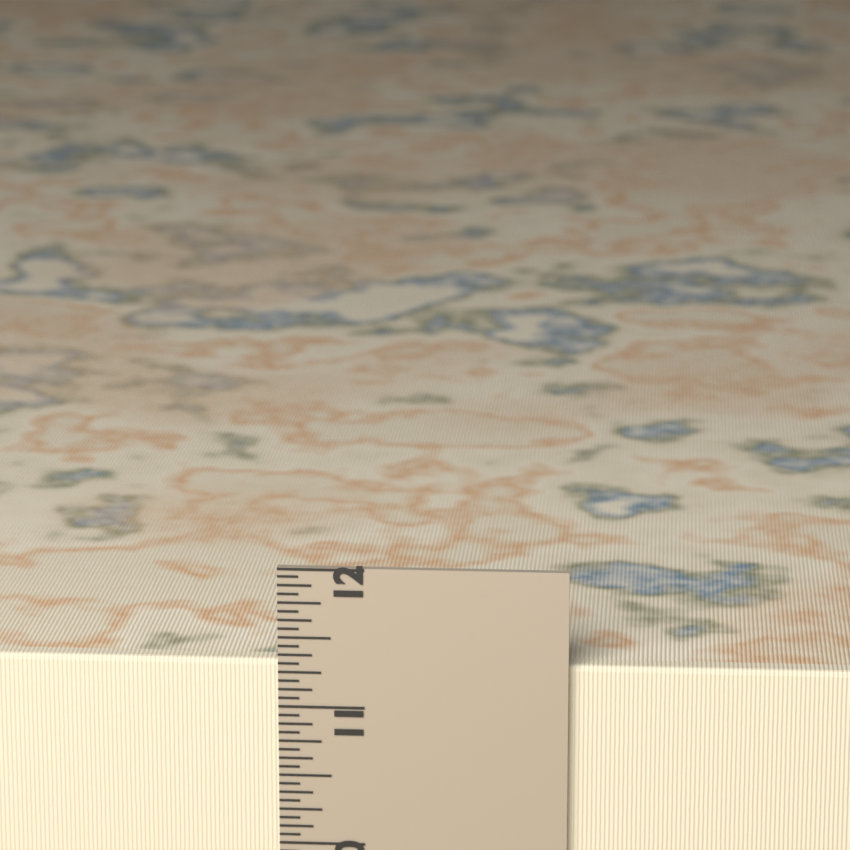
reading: 11.3125 in
